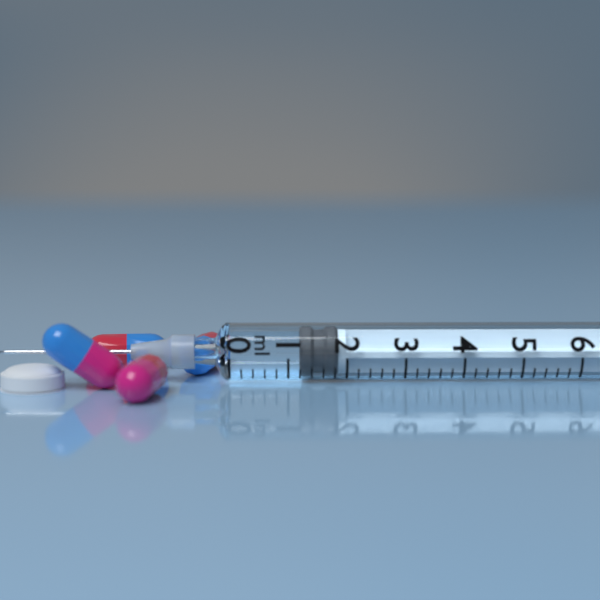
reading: 1.2 ml
